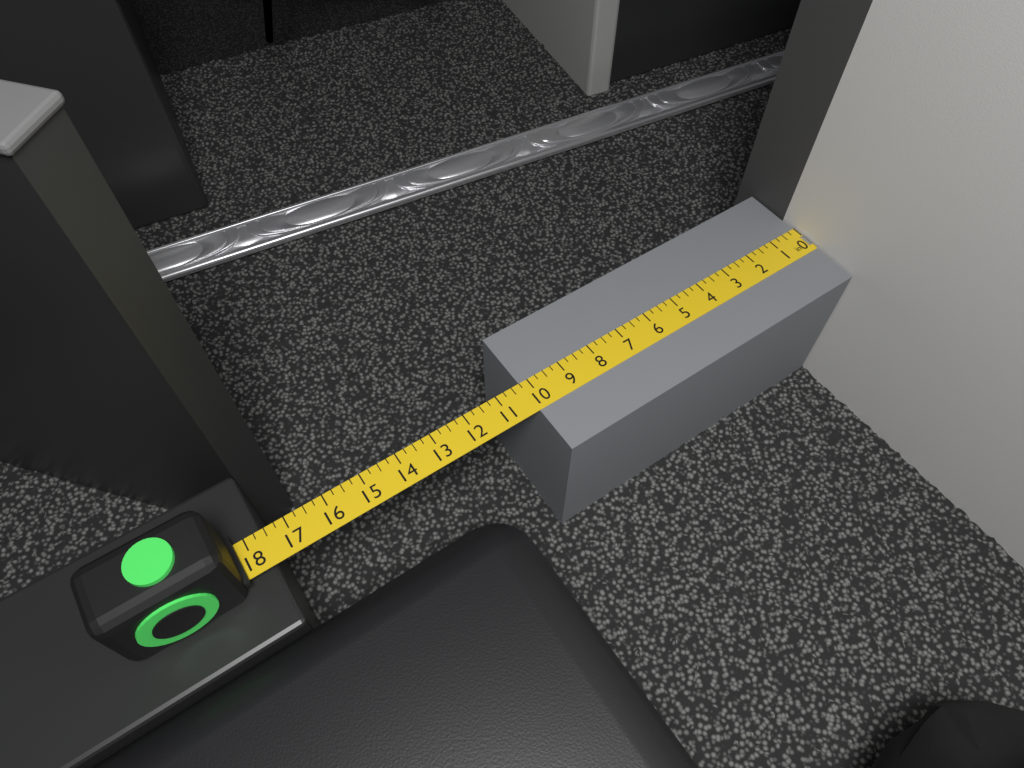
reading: 10.25 in
